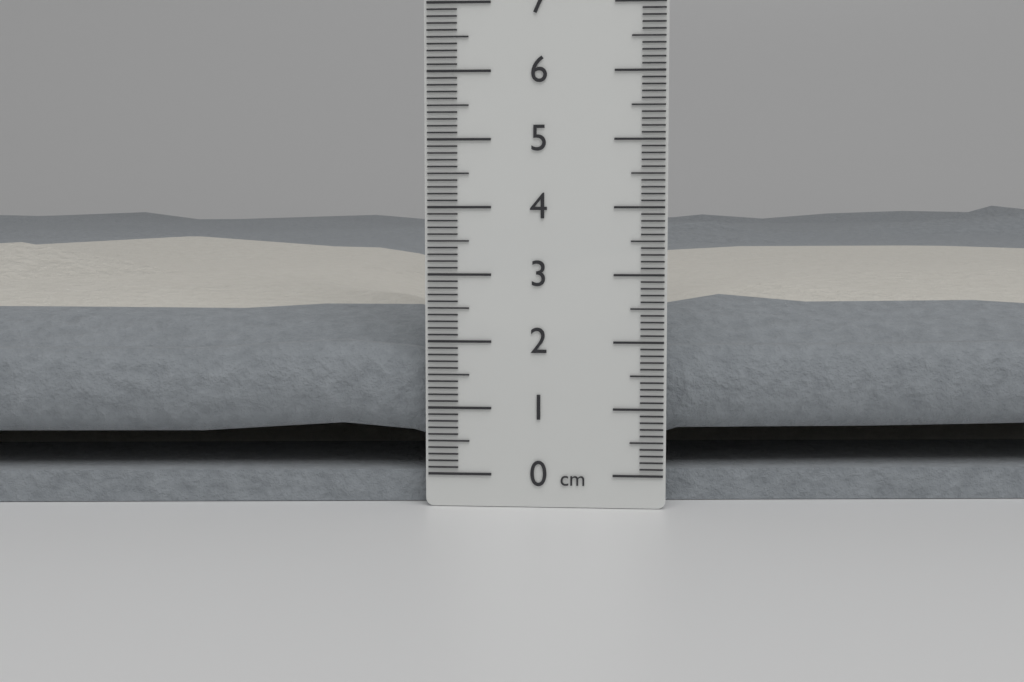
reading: 3.7 cm
